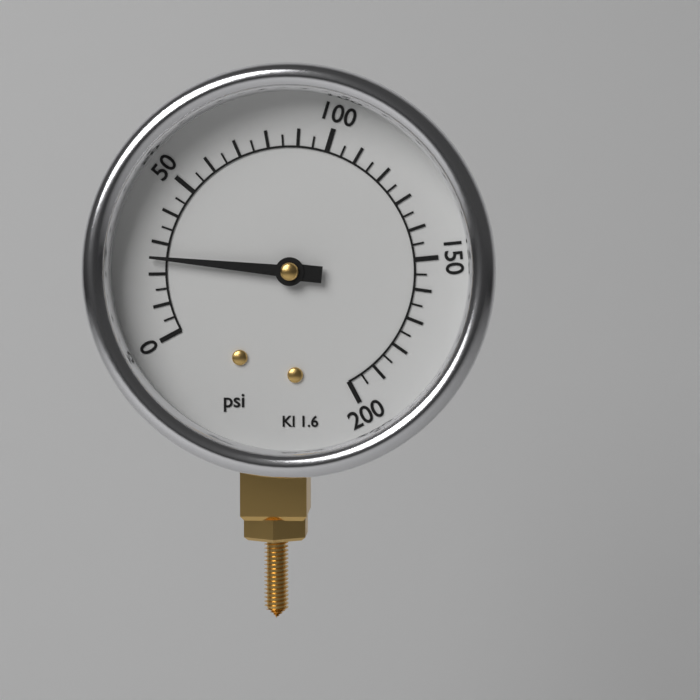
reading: 25 psi
